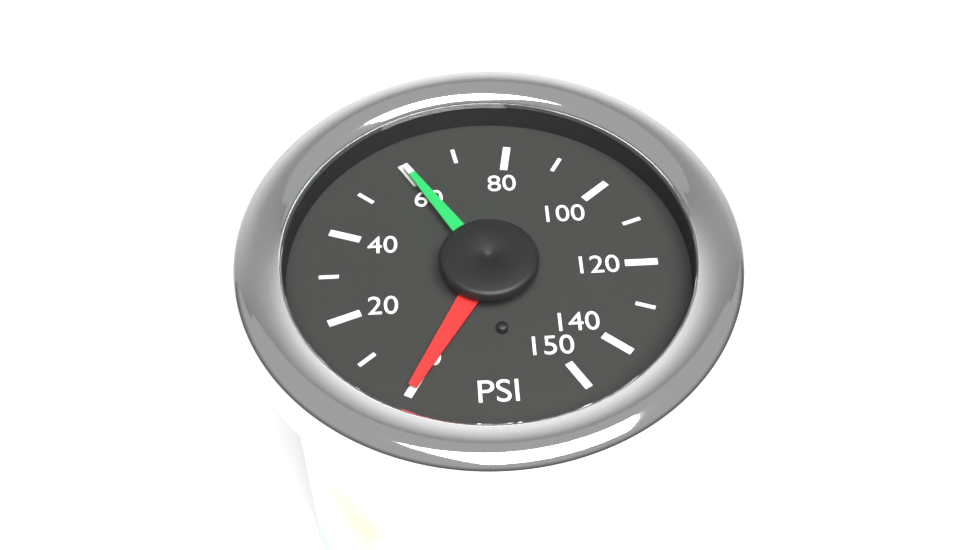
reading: 60 PSI
